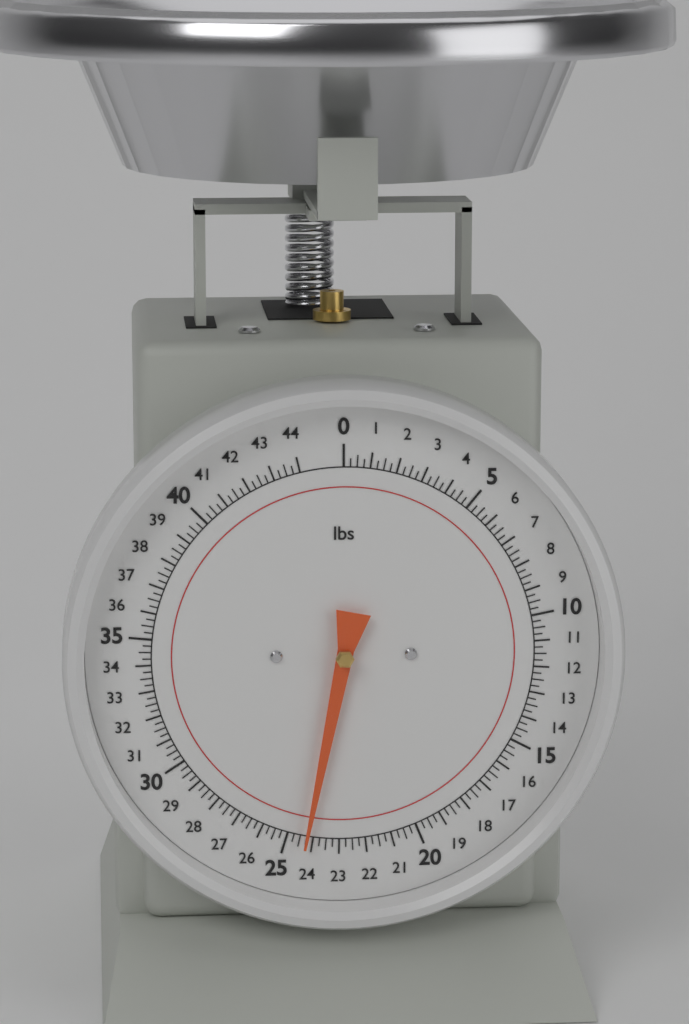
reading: 24.25 lbs
